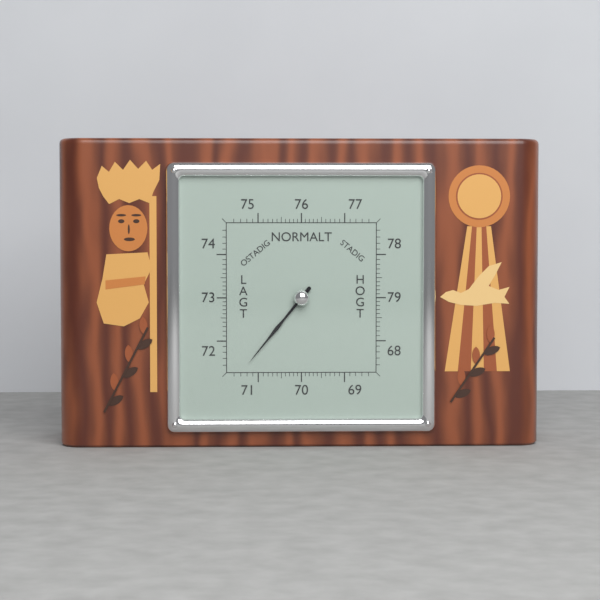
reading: 71.3 (no unit)
